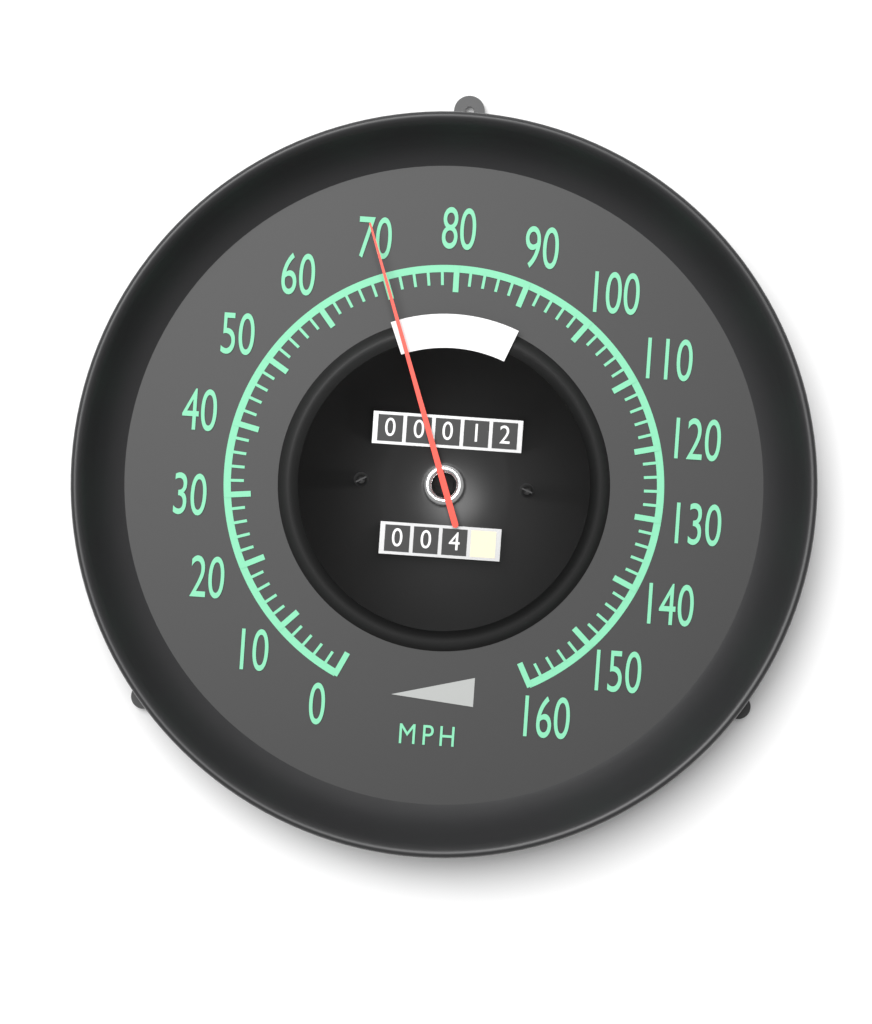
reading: 70 mph
